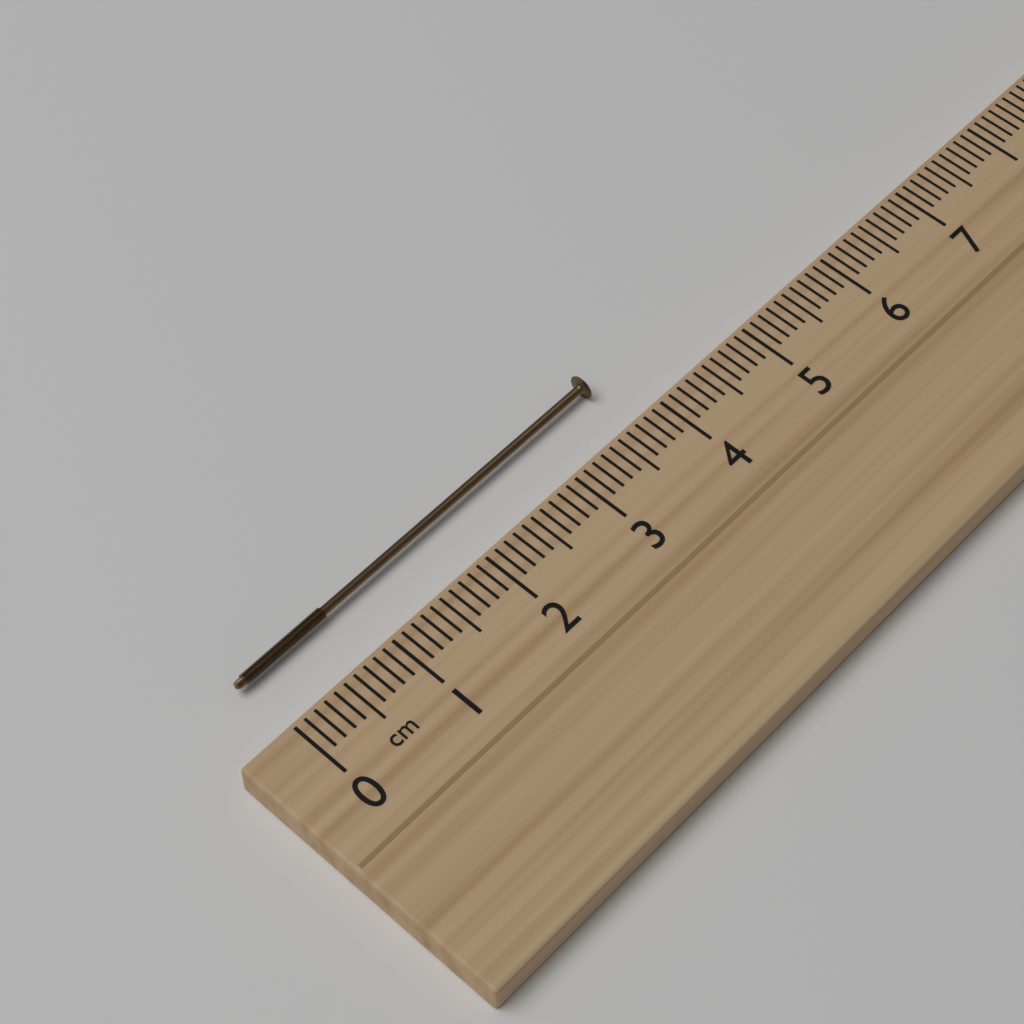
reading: 3.8 cm
